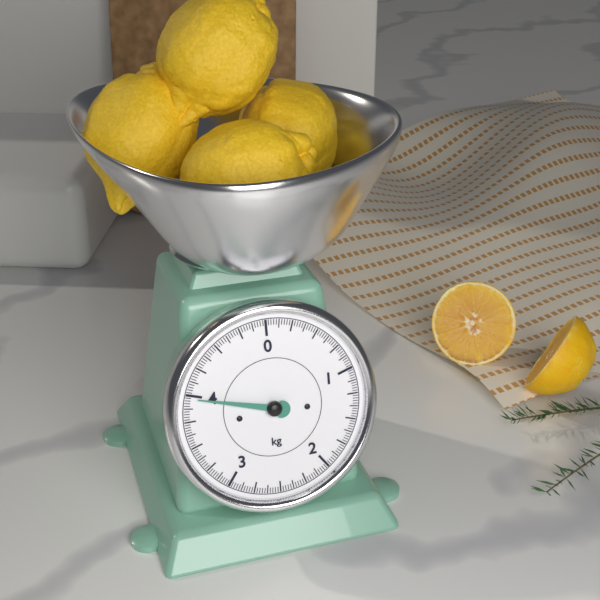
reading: 3.975 kg
